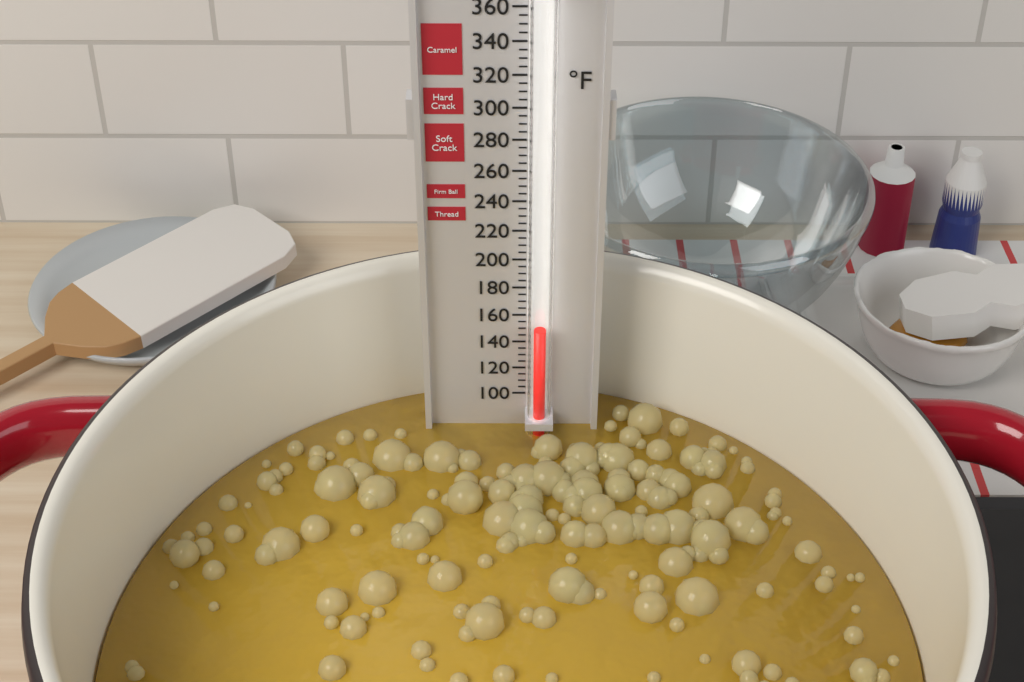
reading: 155 °F
